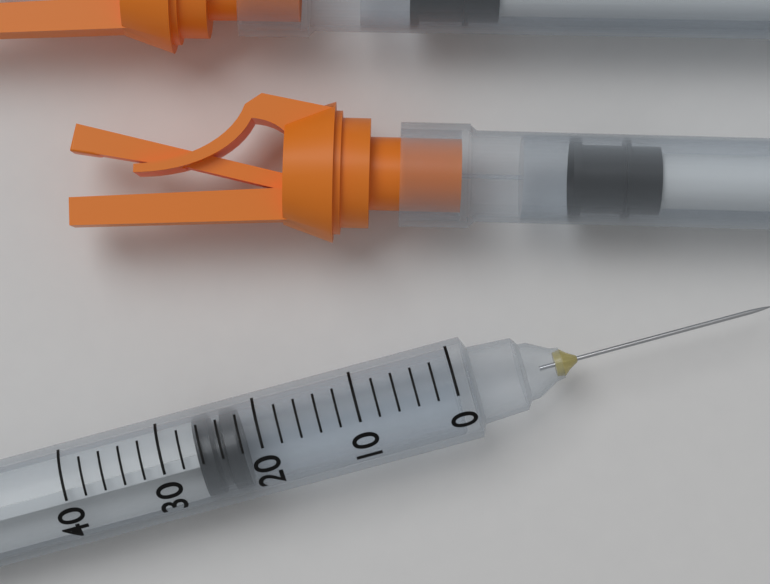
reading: 22 (no unit)
